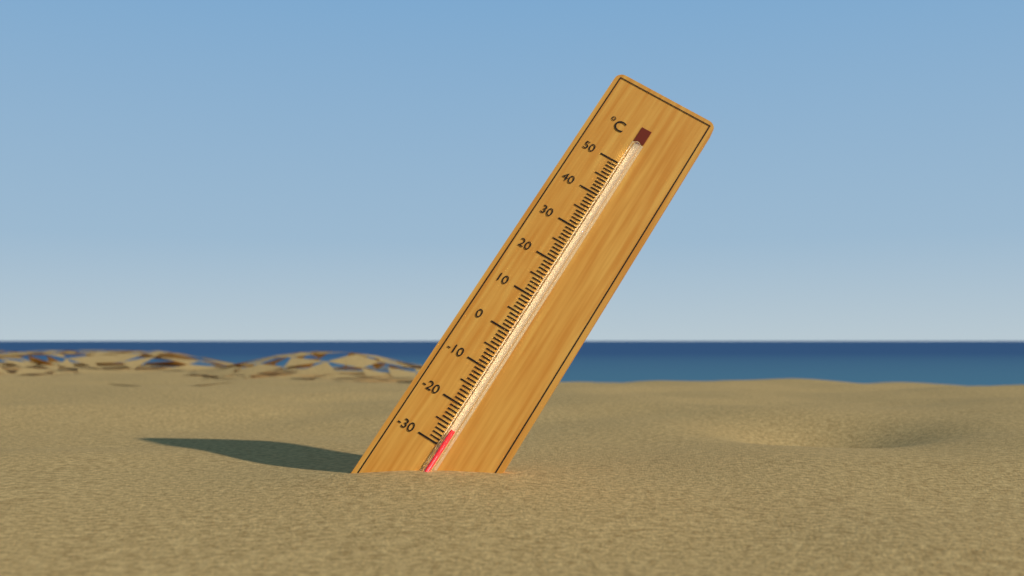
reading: -26 °C
